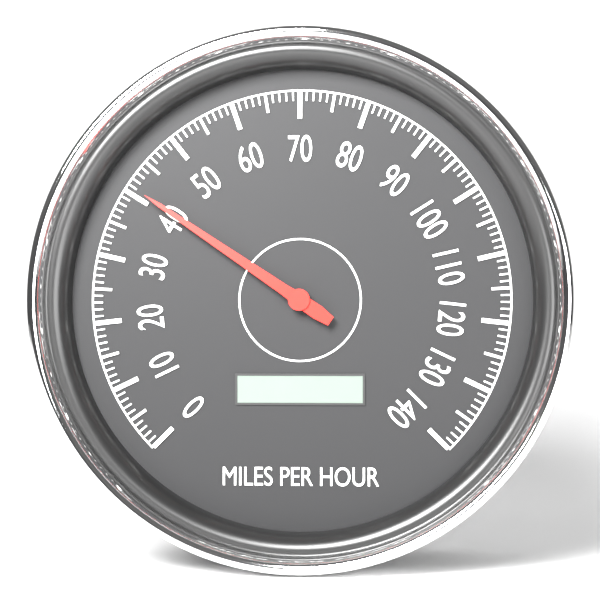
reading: 41 mph
